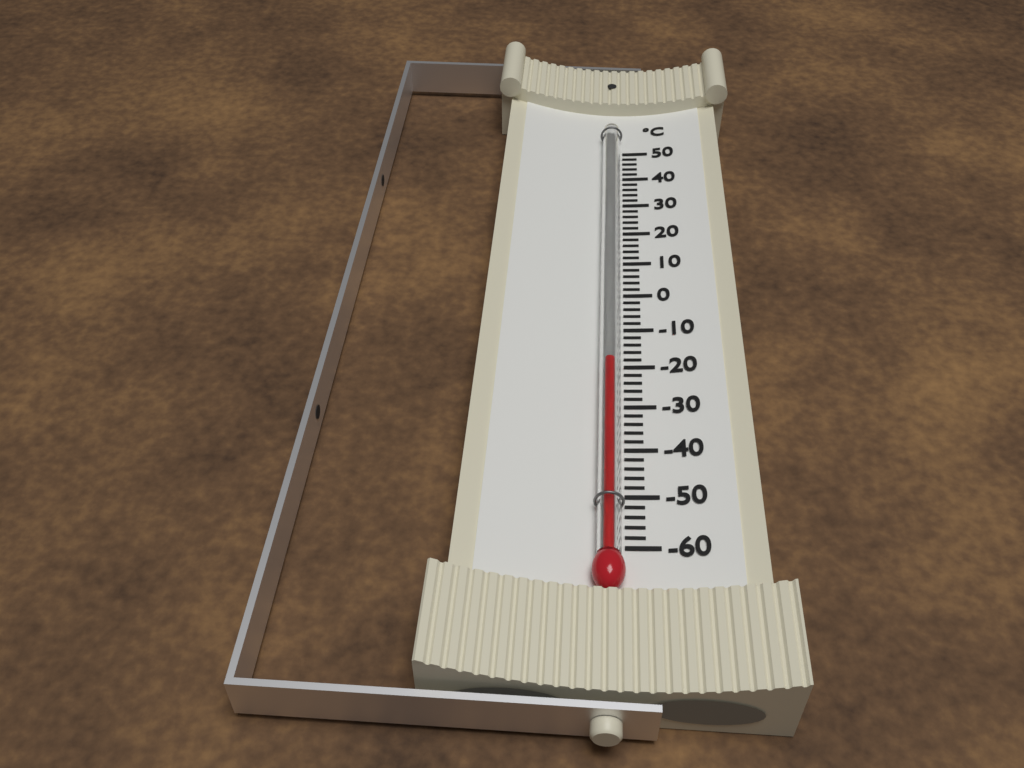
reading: -20 °C
